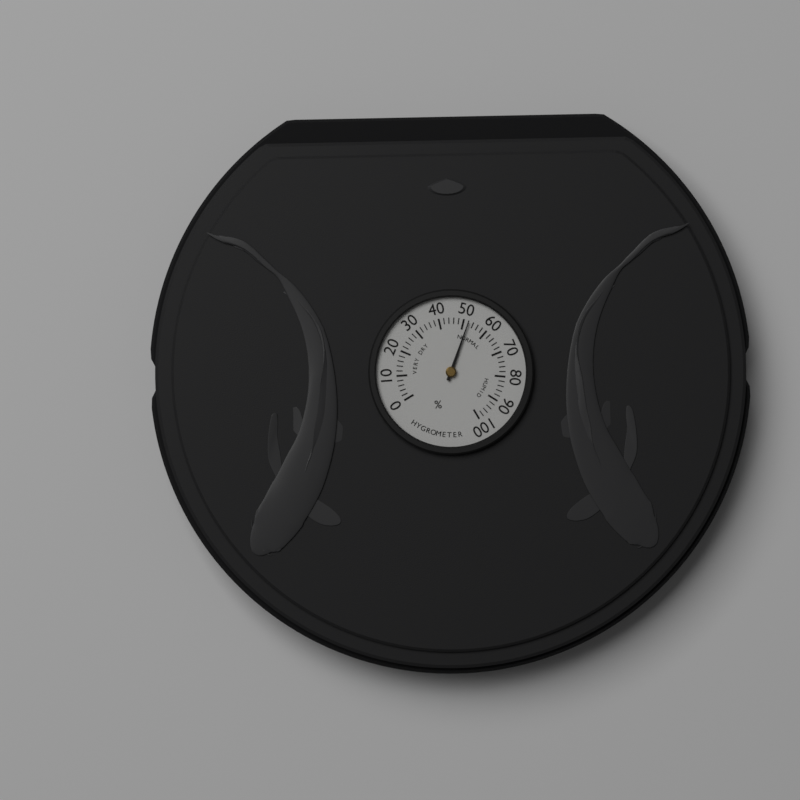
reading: 52 %
